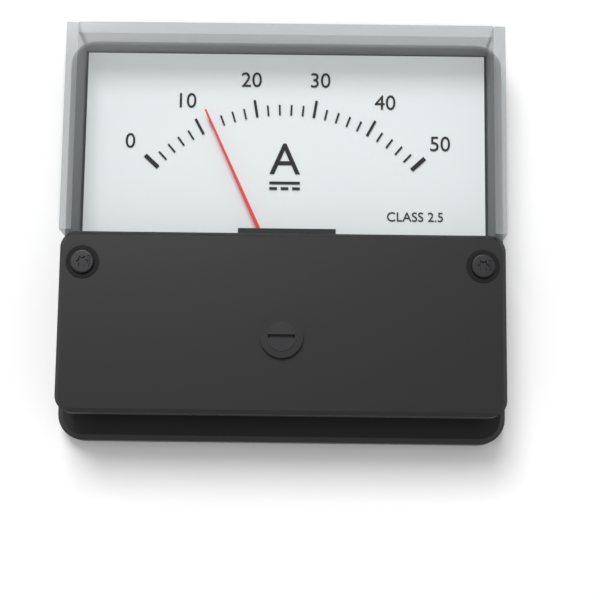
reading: 12 A
